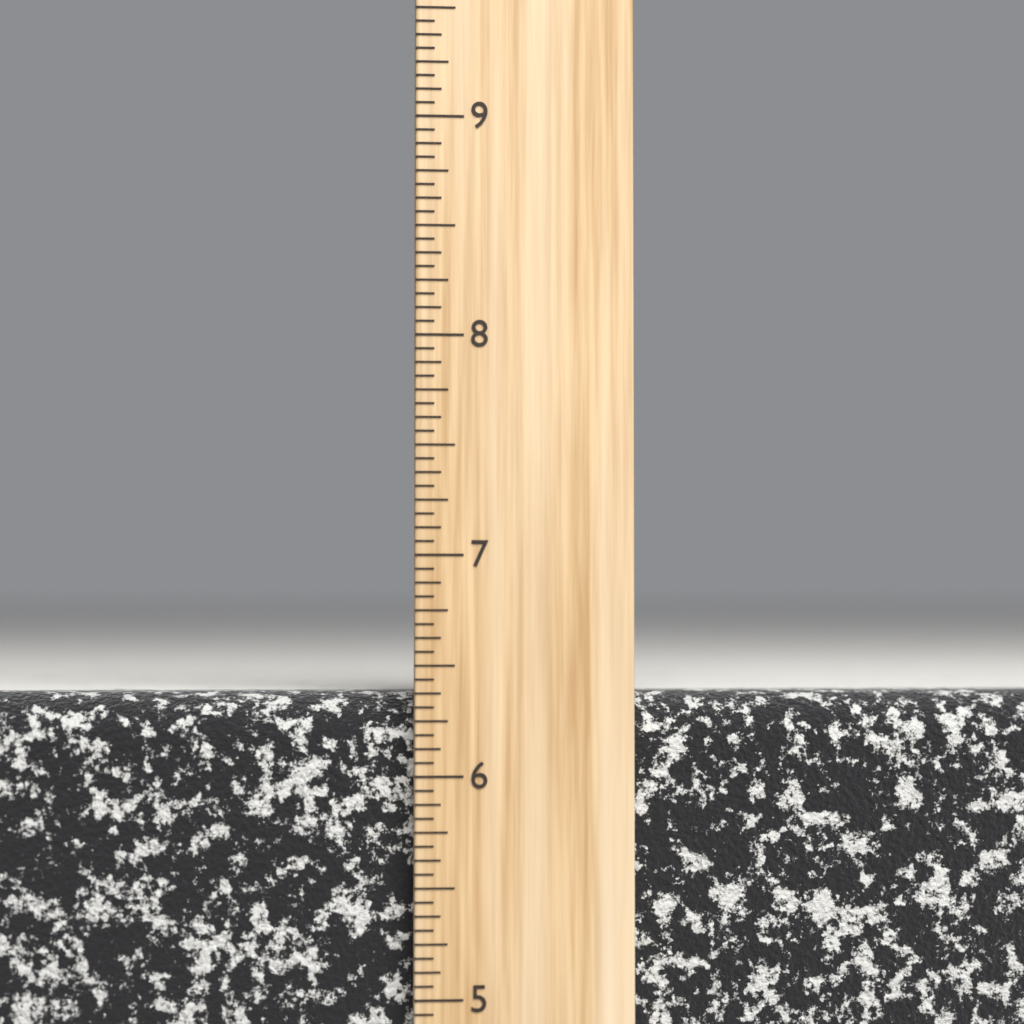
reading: 6.3750 inch
